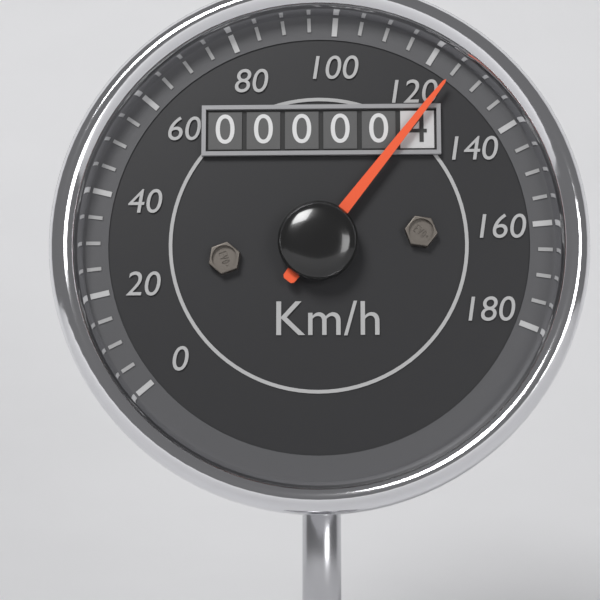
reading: 125 km/h
